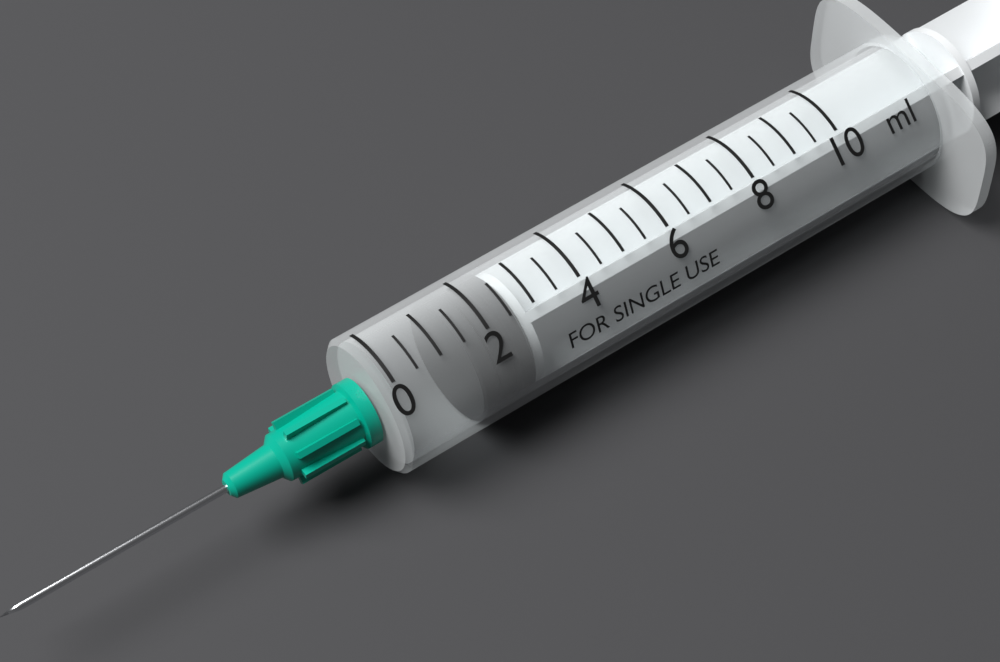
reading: 1.5 ml
